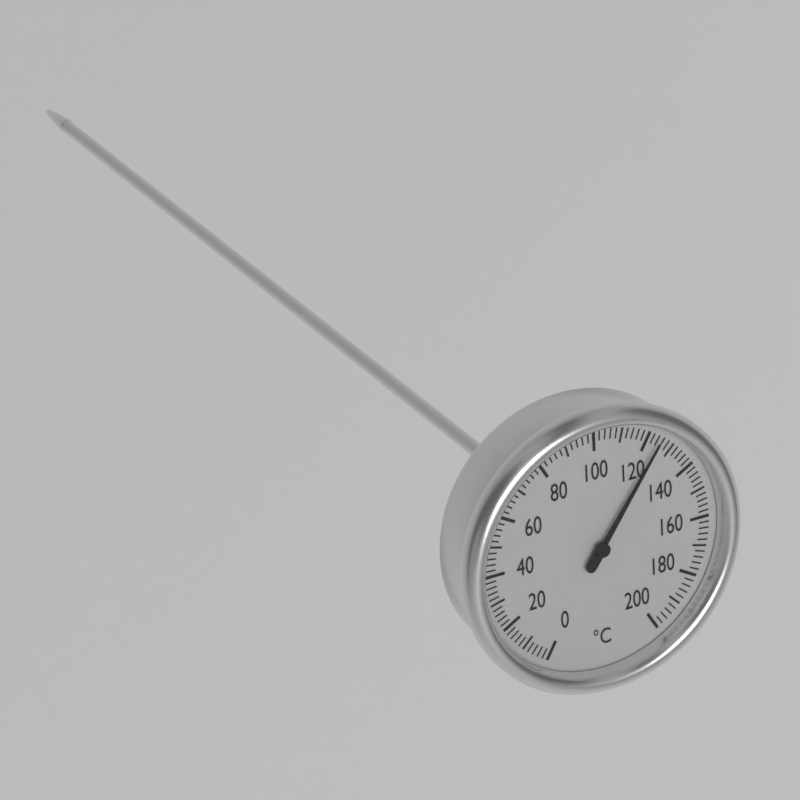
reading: 124 °C
